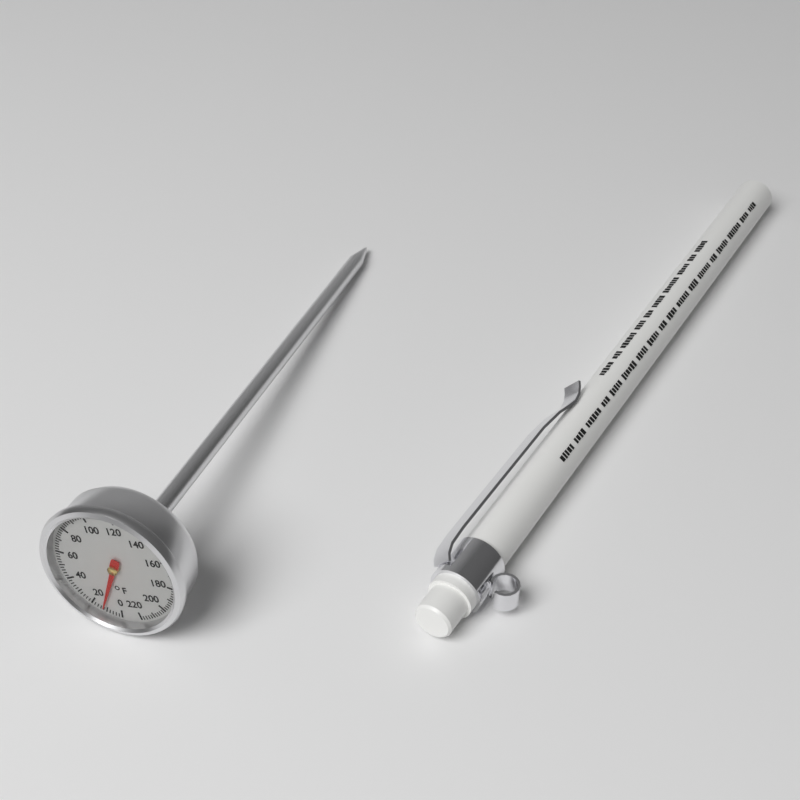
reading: 12 °F
